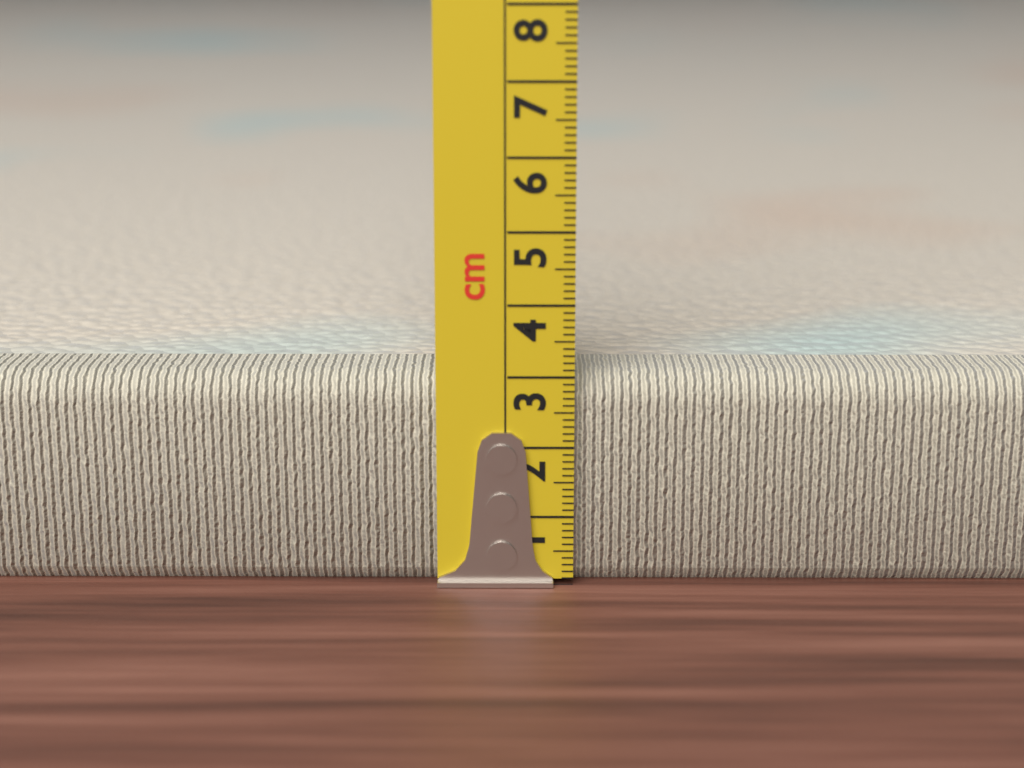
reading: 3.0 cm
